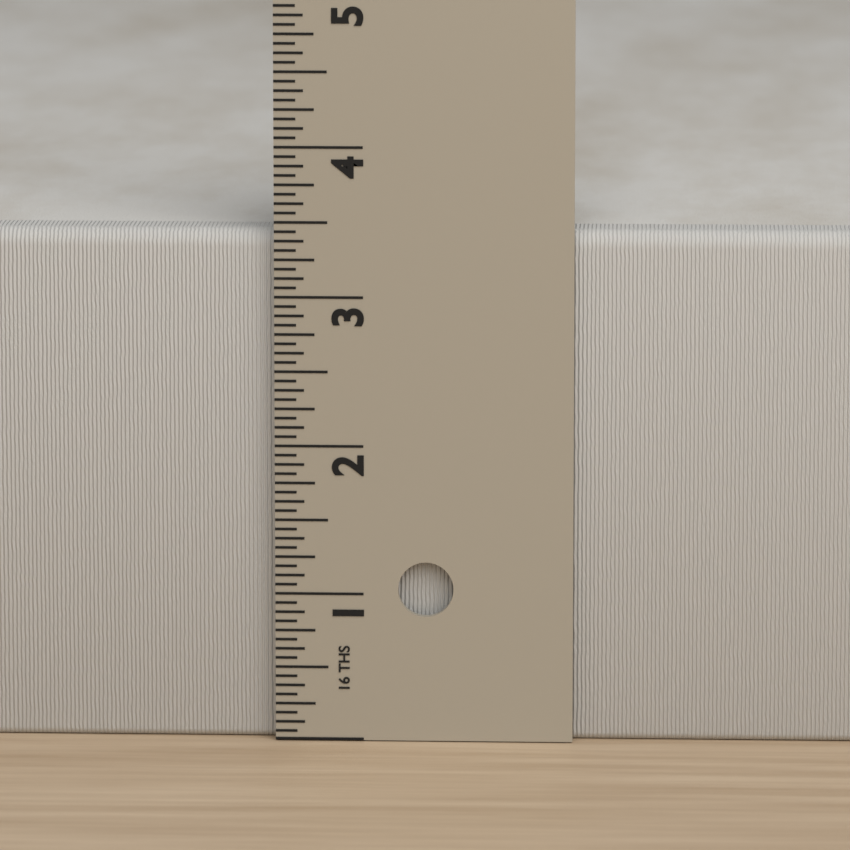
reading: 3.4375 in
